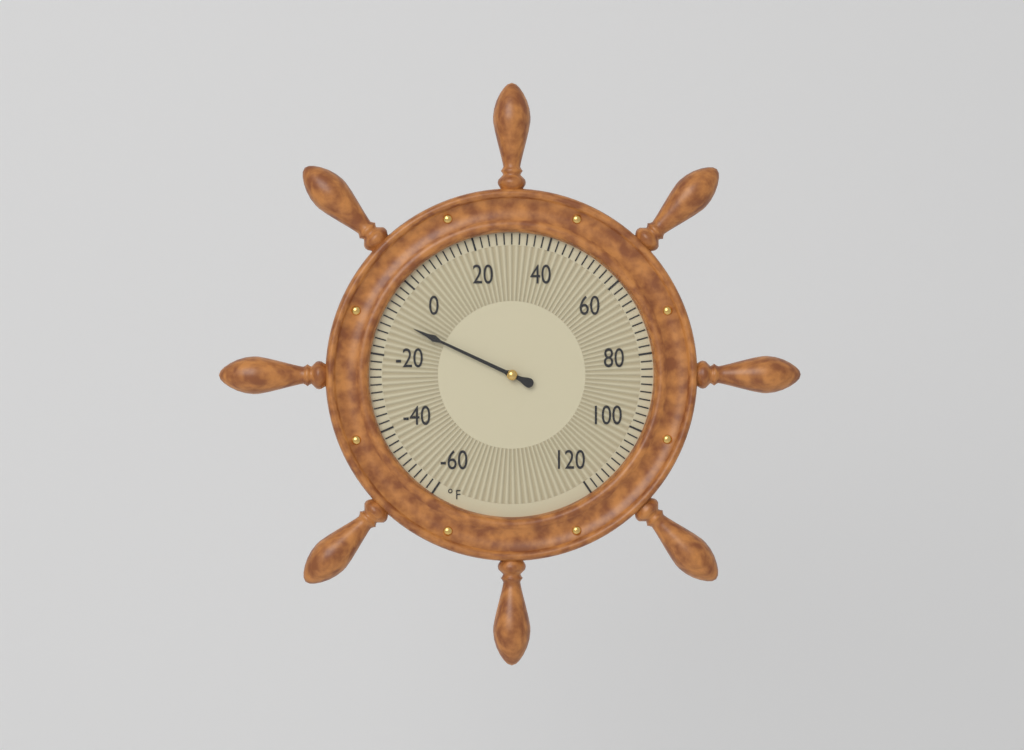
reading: -10 °F
